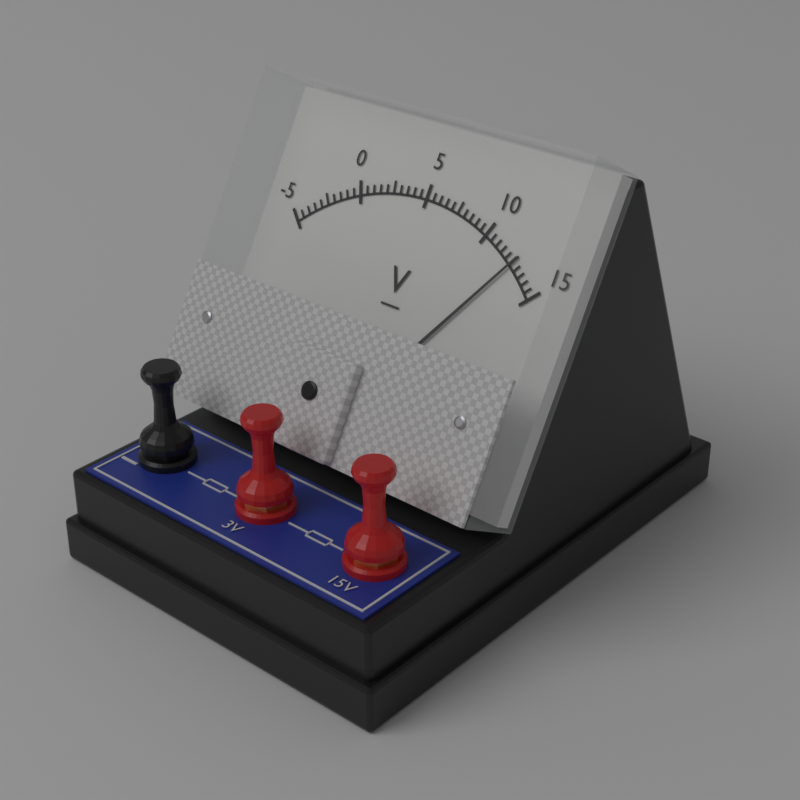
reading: 12.5 V
